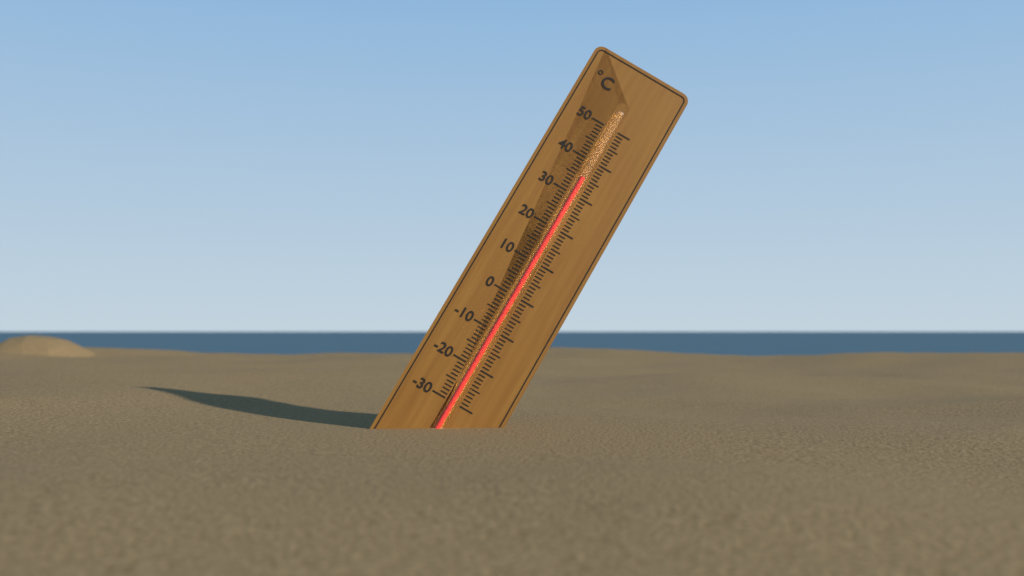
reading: 35 °C
